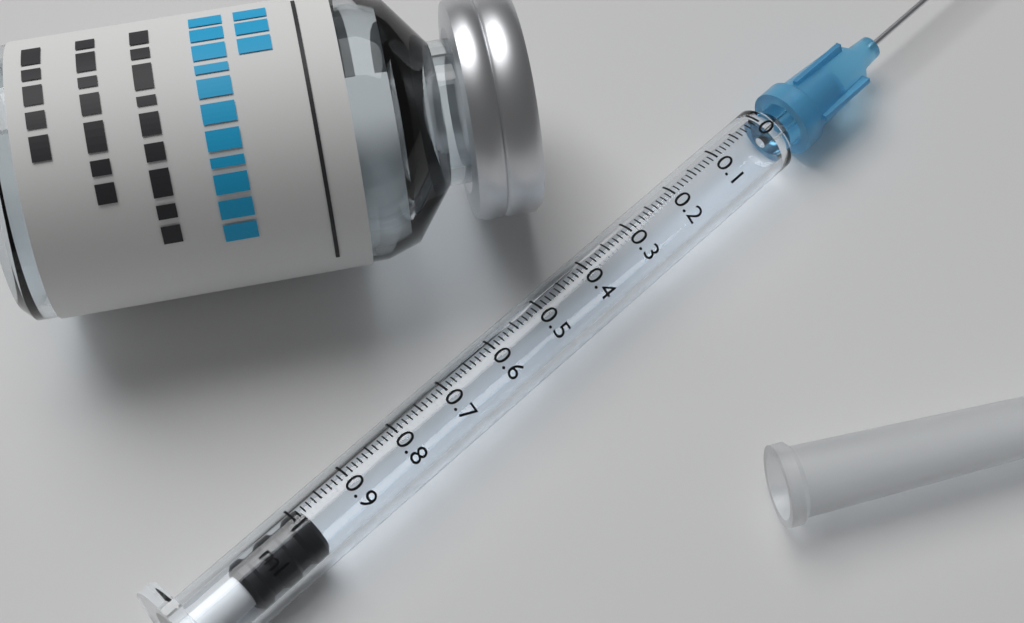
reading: 0.98 ml
